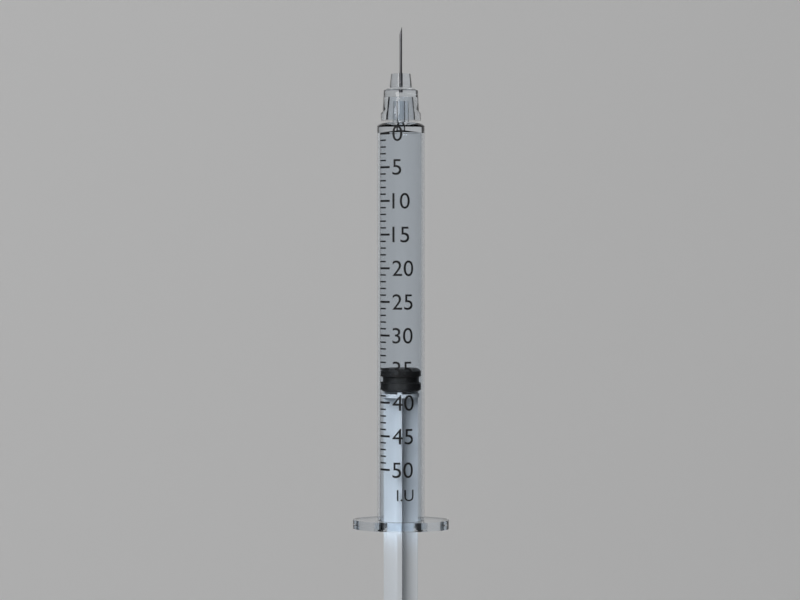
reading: 35 I.U.
